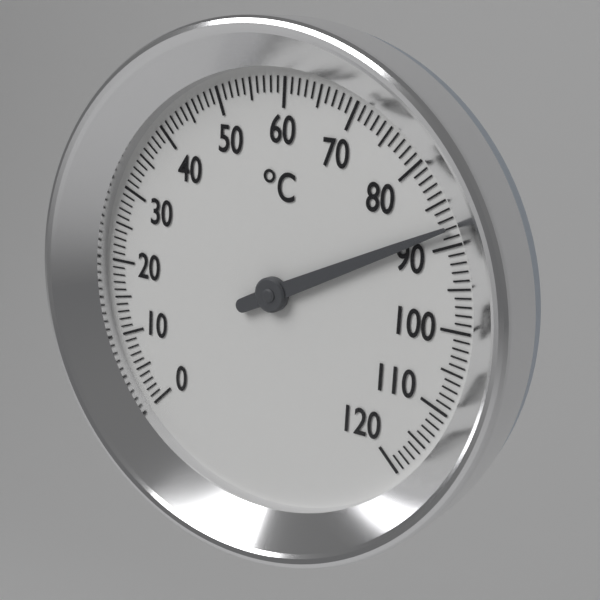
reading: 88 °C
